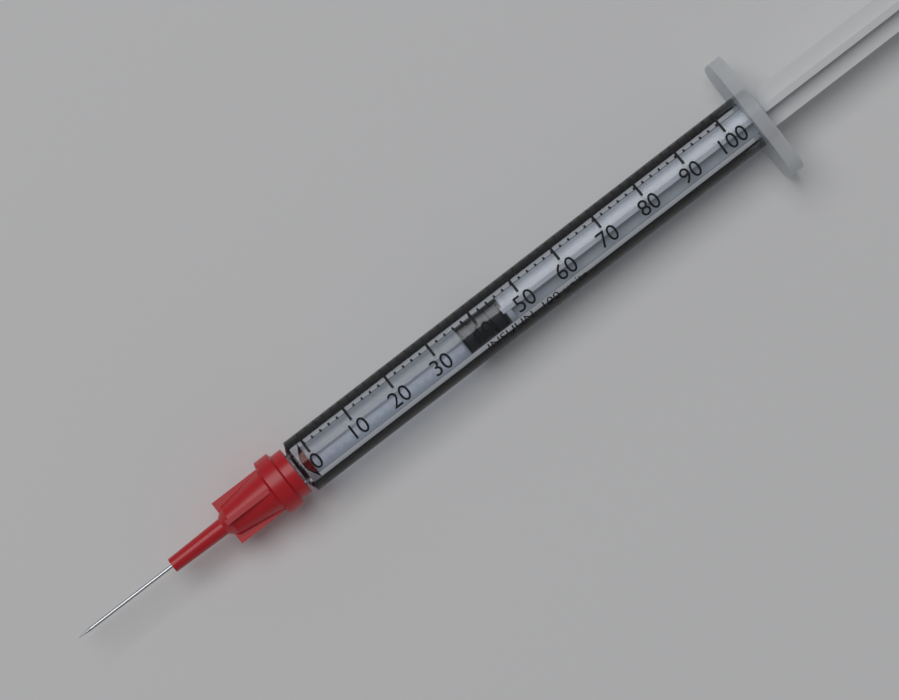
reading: 36 units
